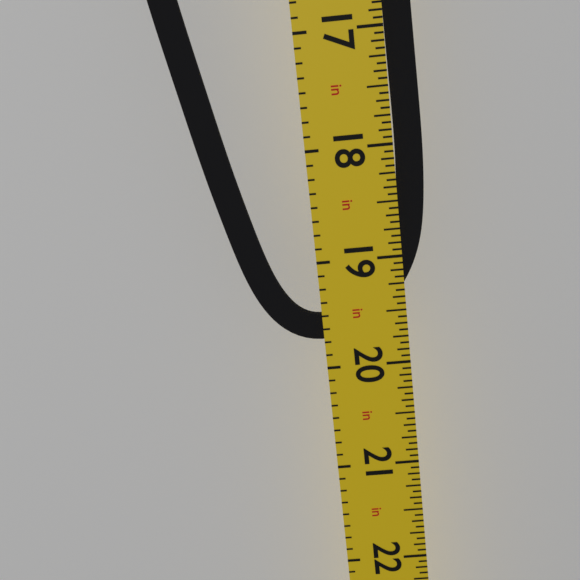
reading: 19.7500 in
